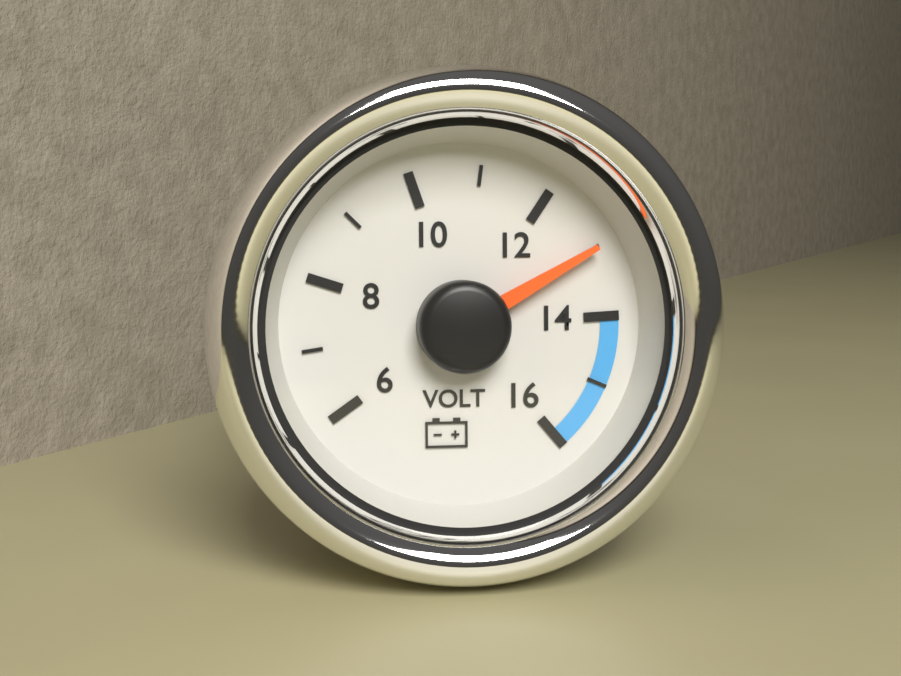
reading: 13 V
